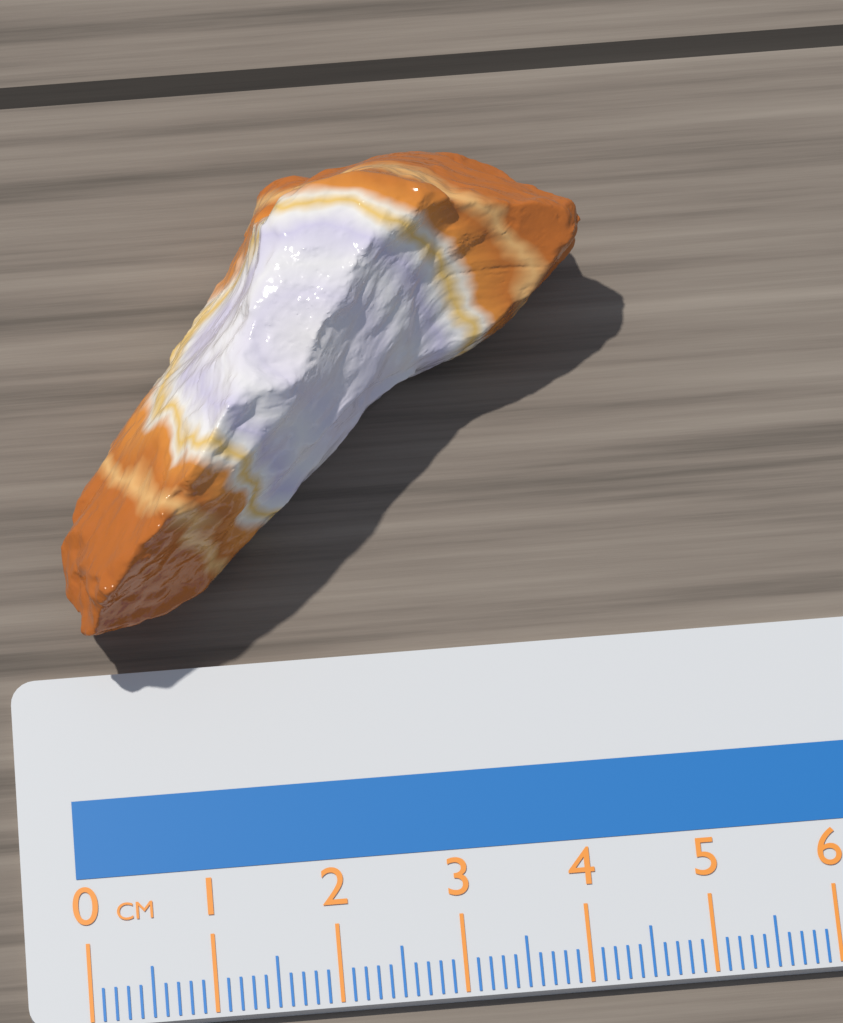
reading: 4.5 cm
